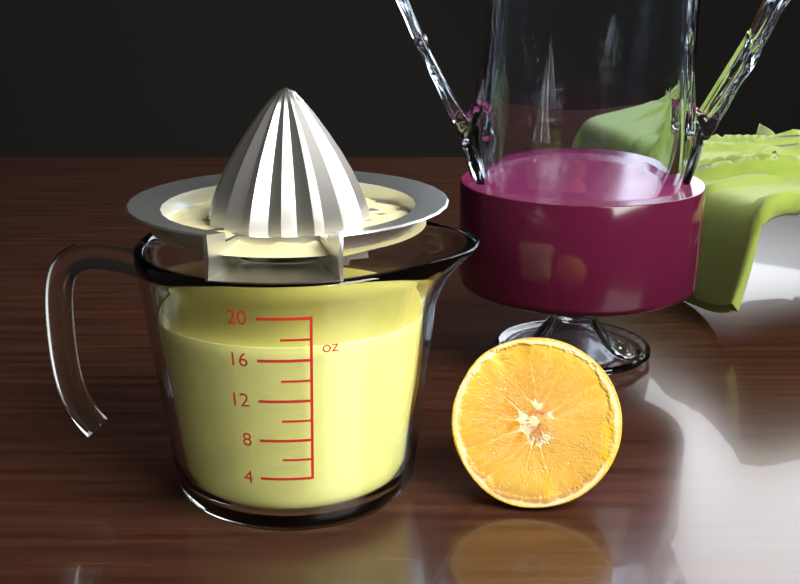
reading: 17 oz
